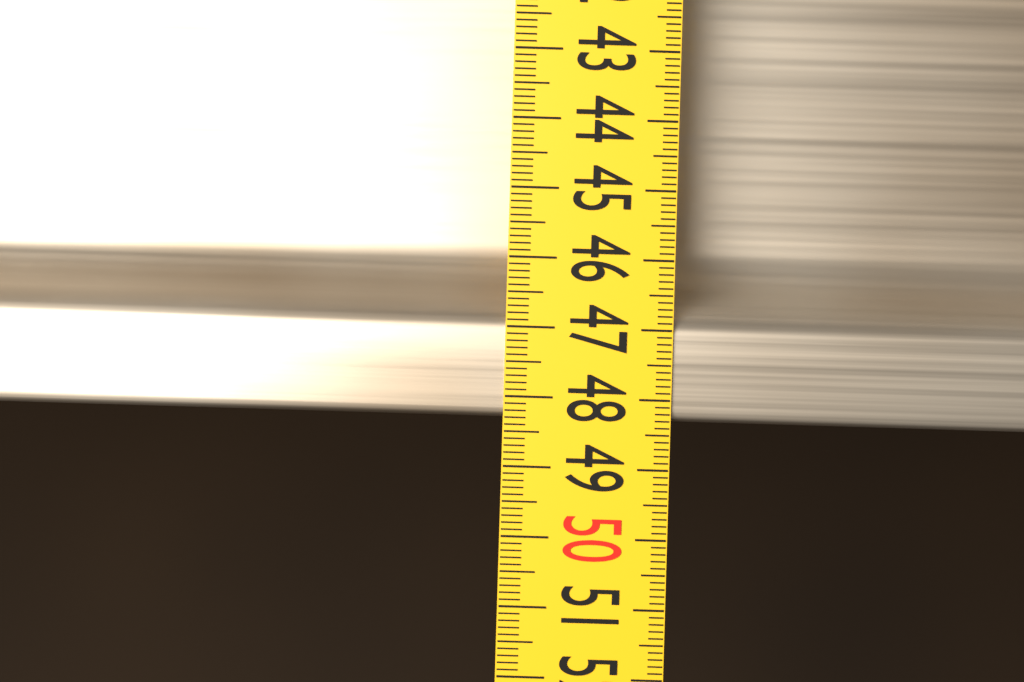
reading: 48.3 (no unit)
